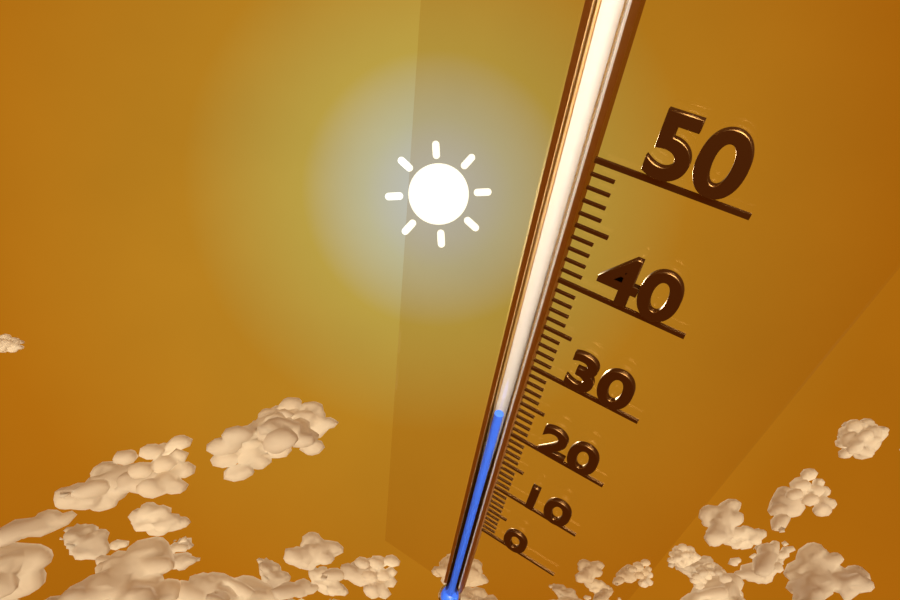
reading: 22 (no unit)
